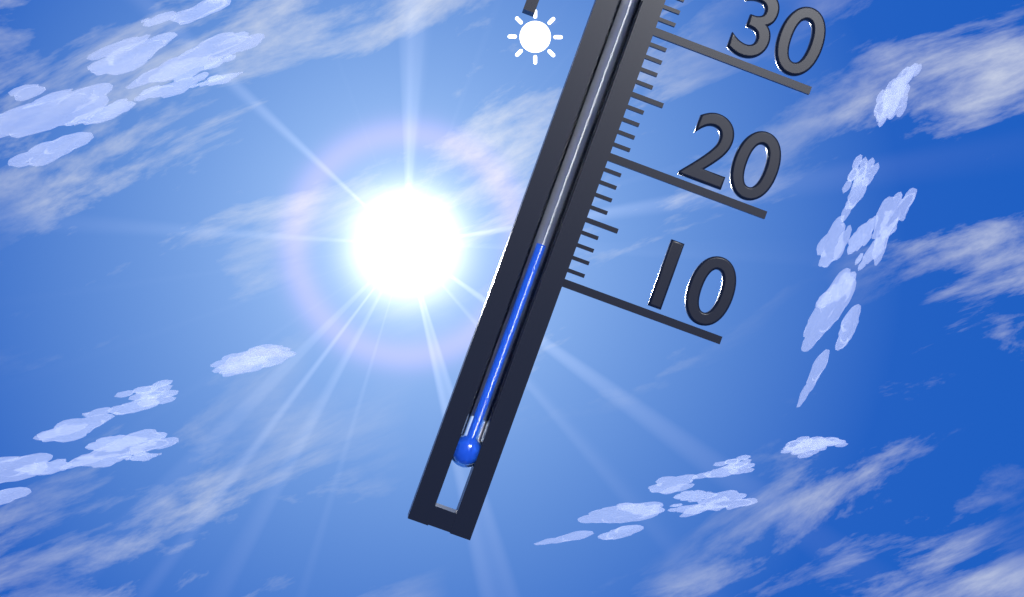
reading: 12 °C
